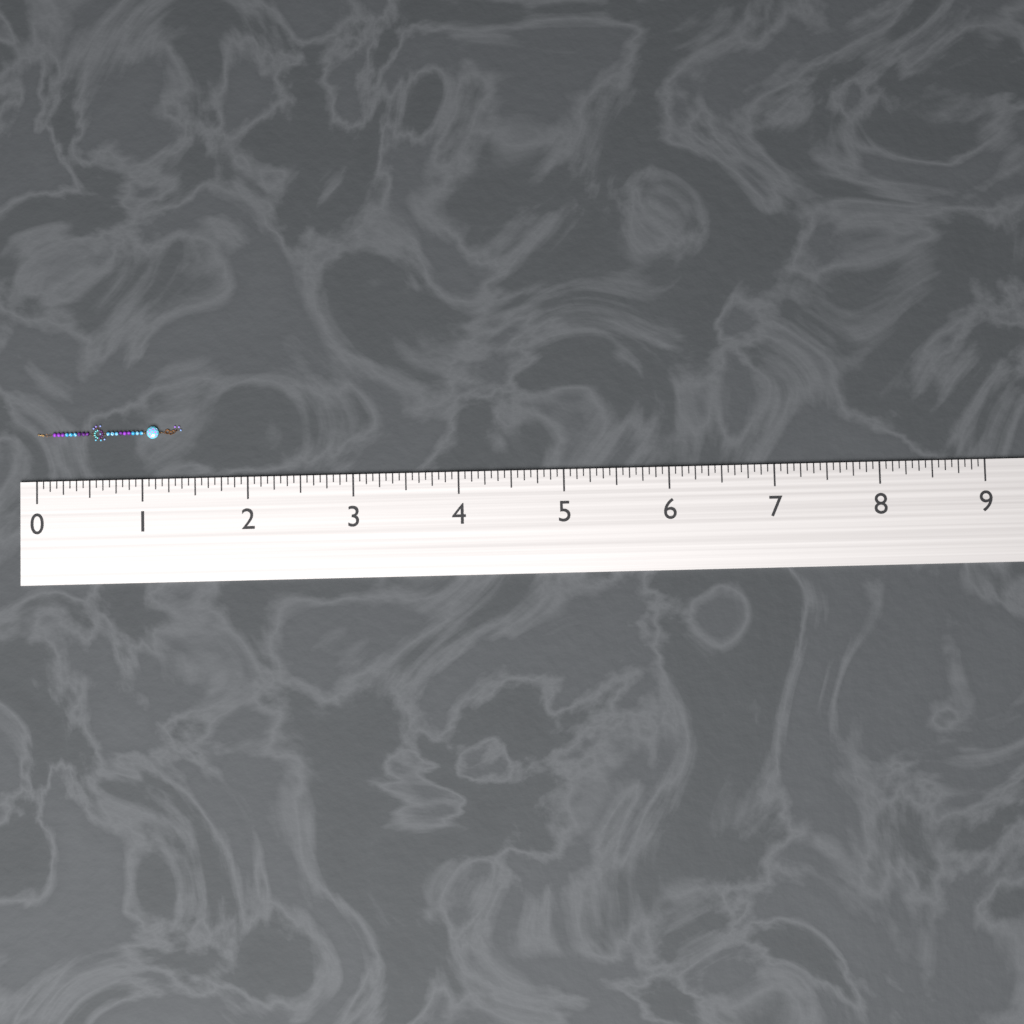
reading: 1.3750 (no unit)
